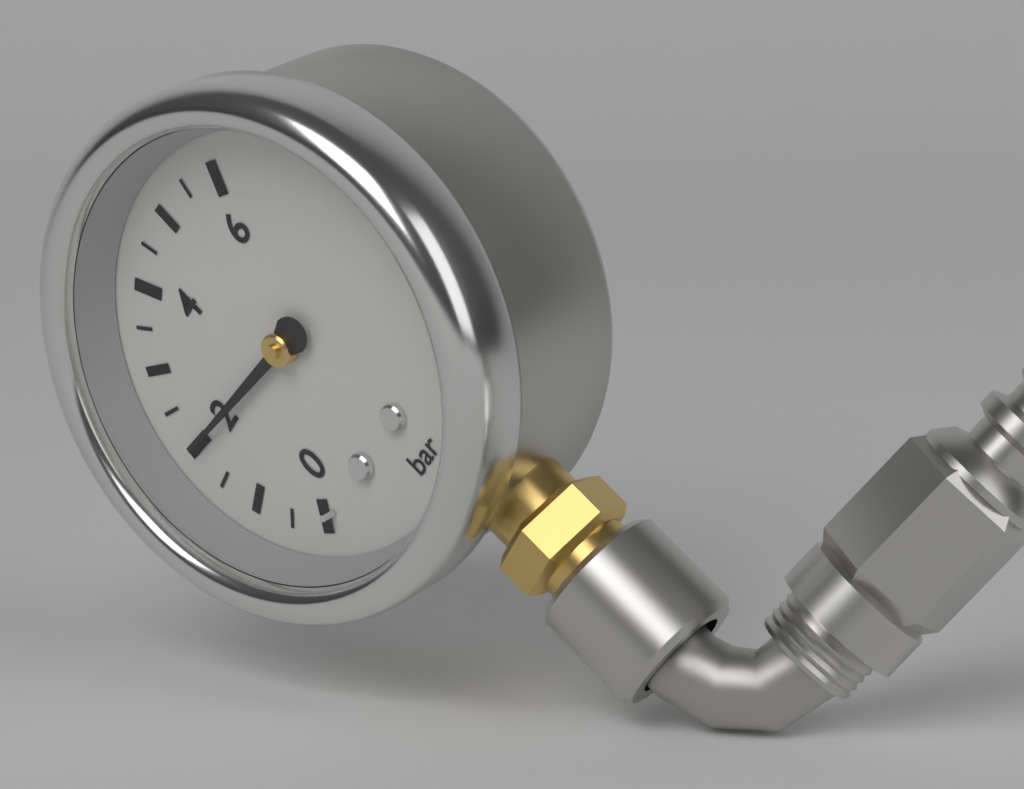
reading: 2.0 bar
